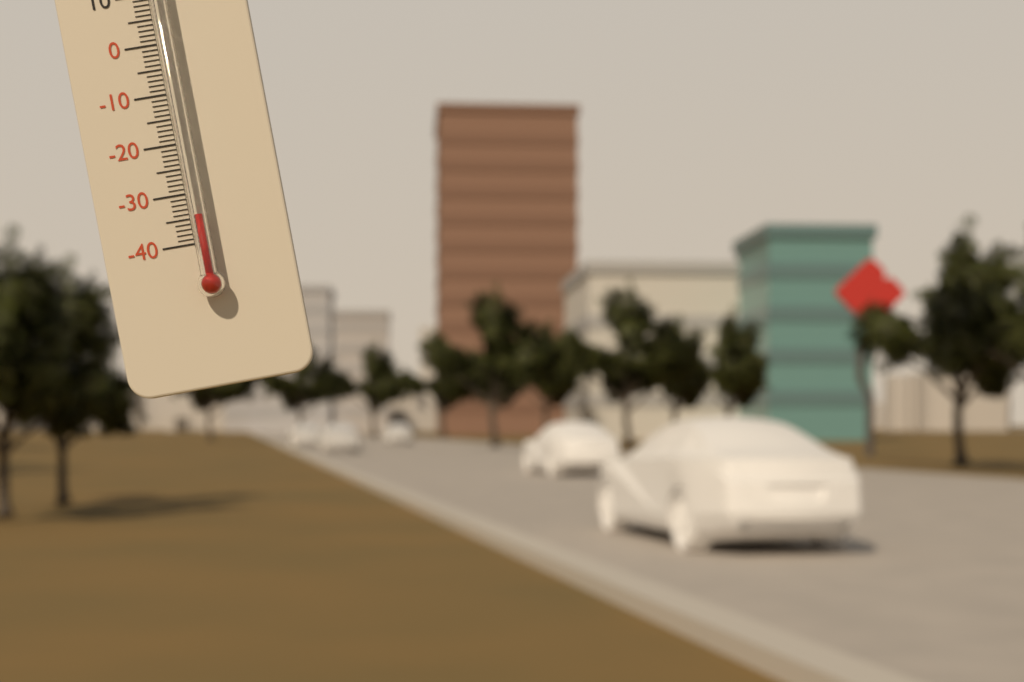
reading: -35 °C
